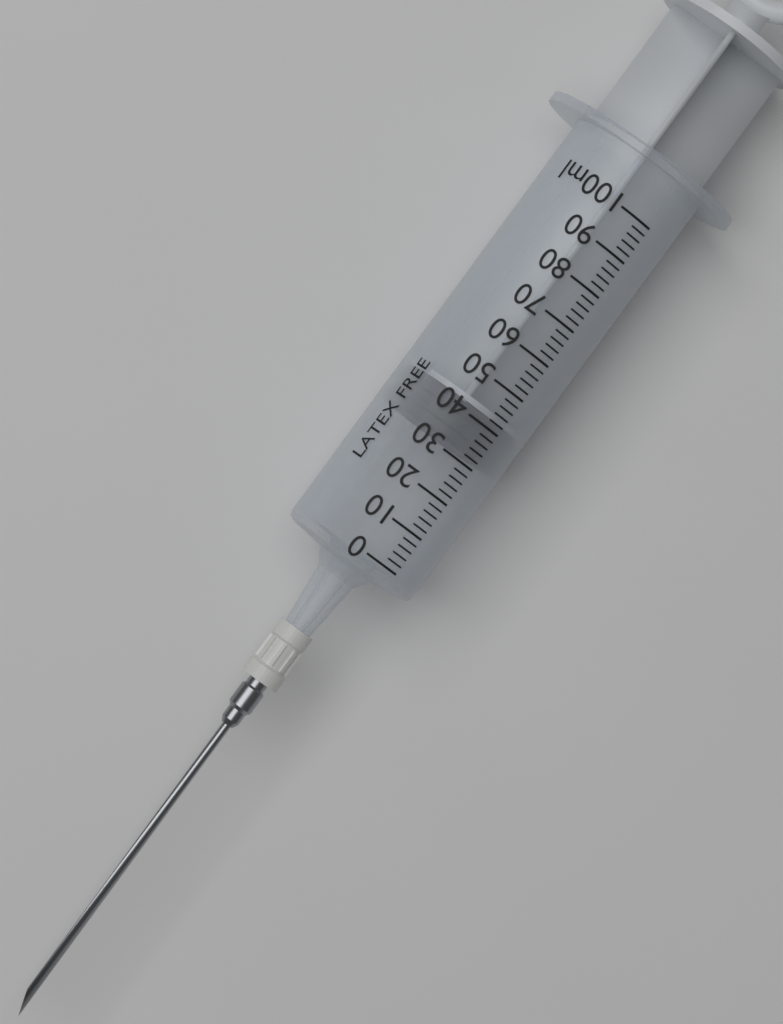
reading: 32 ml
